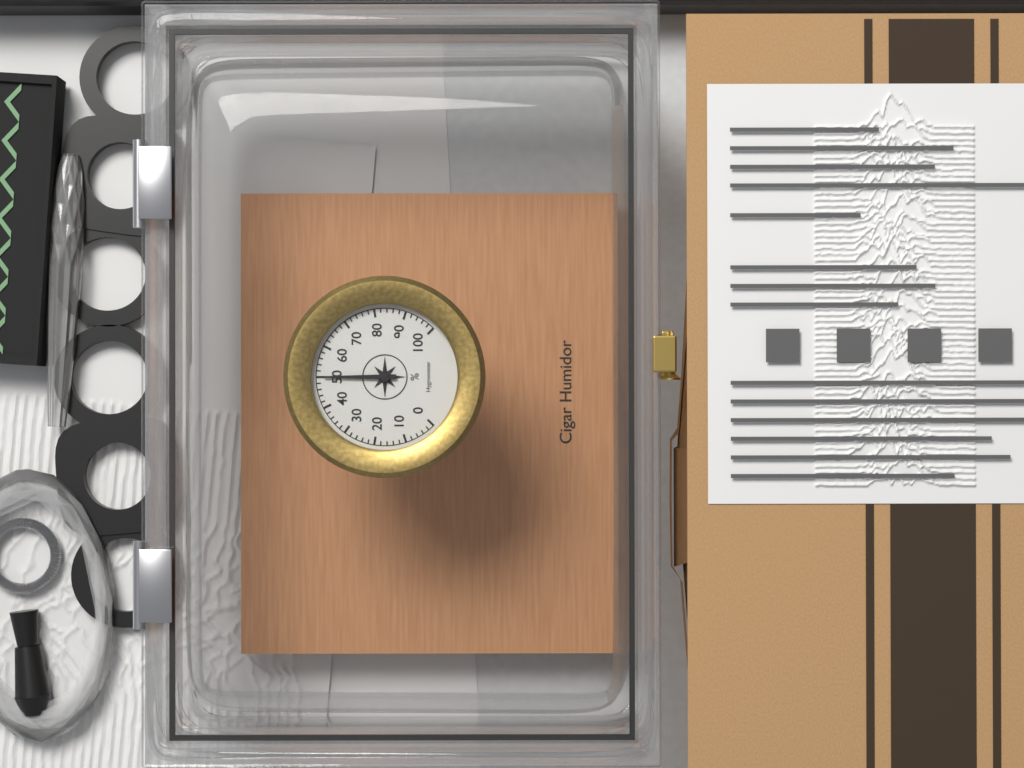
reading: 50 %
